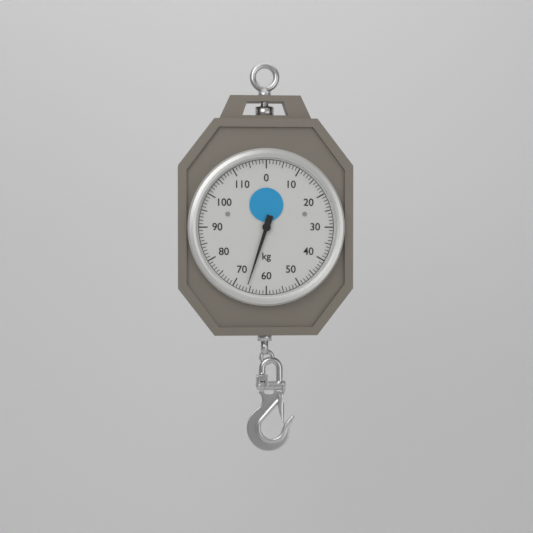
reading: 66 kg
